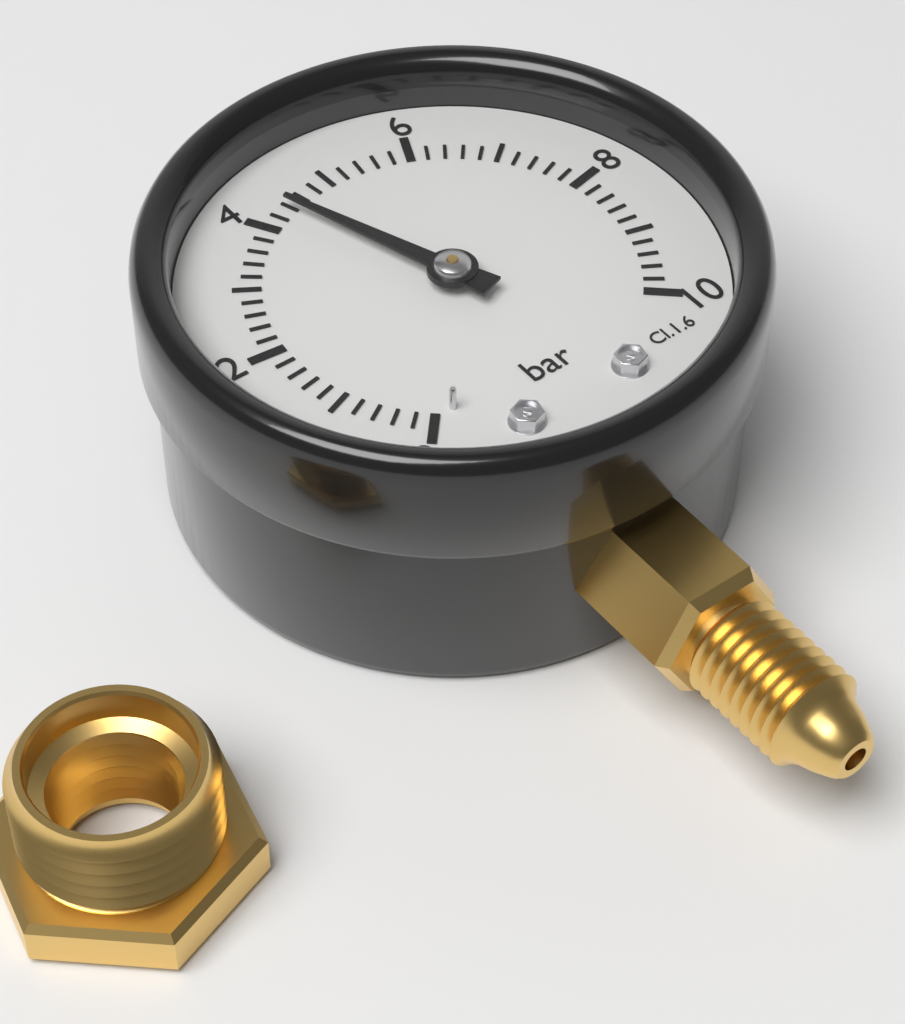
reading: 4.4 bar
